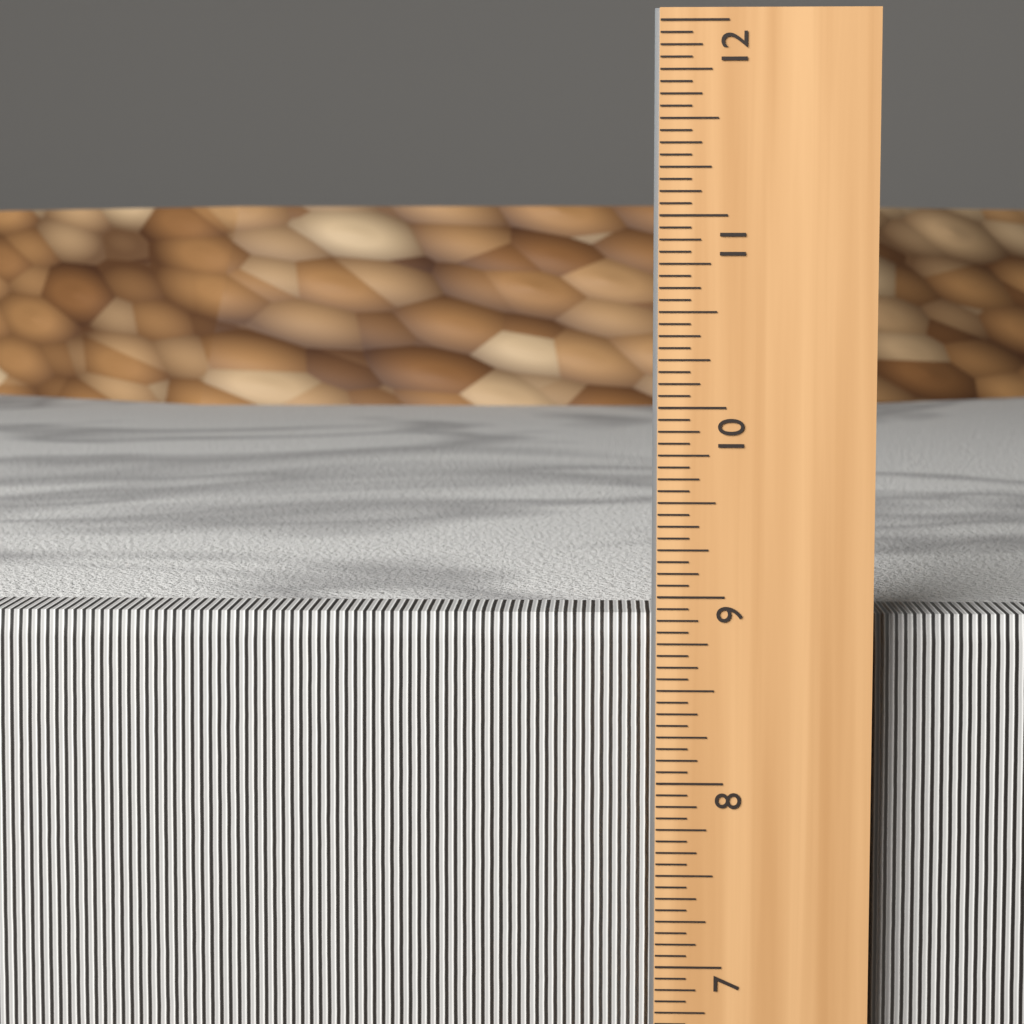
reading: 8.8750 in
